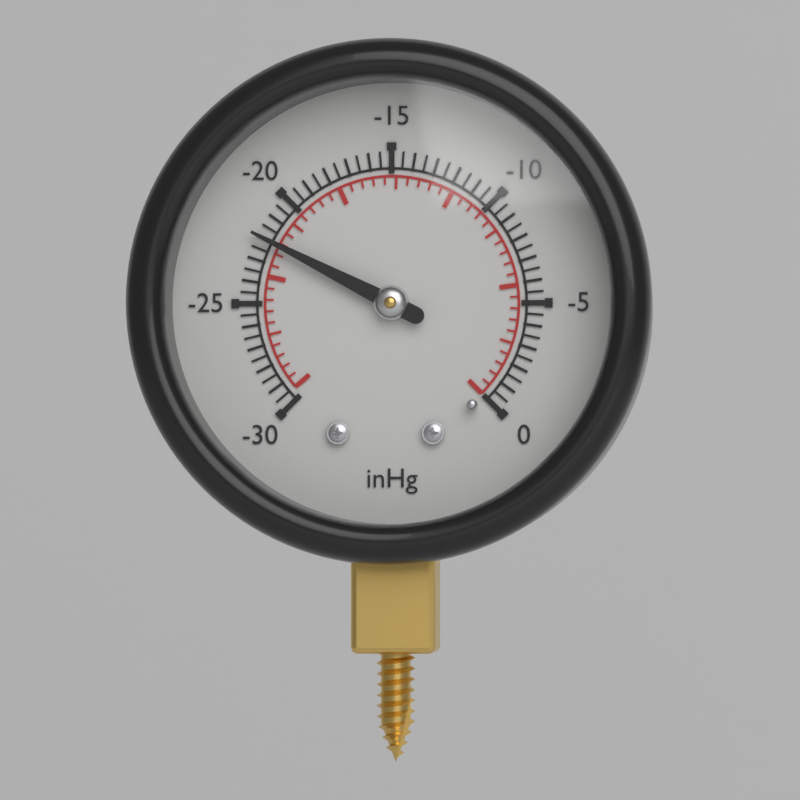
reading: -22.0 inHg
